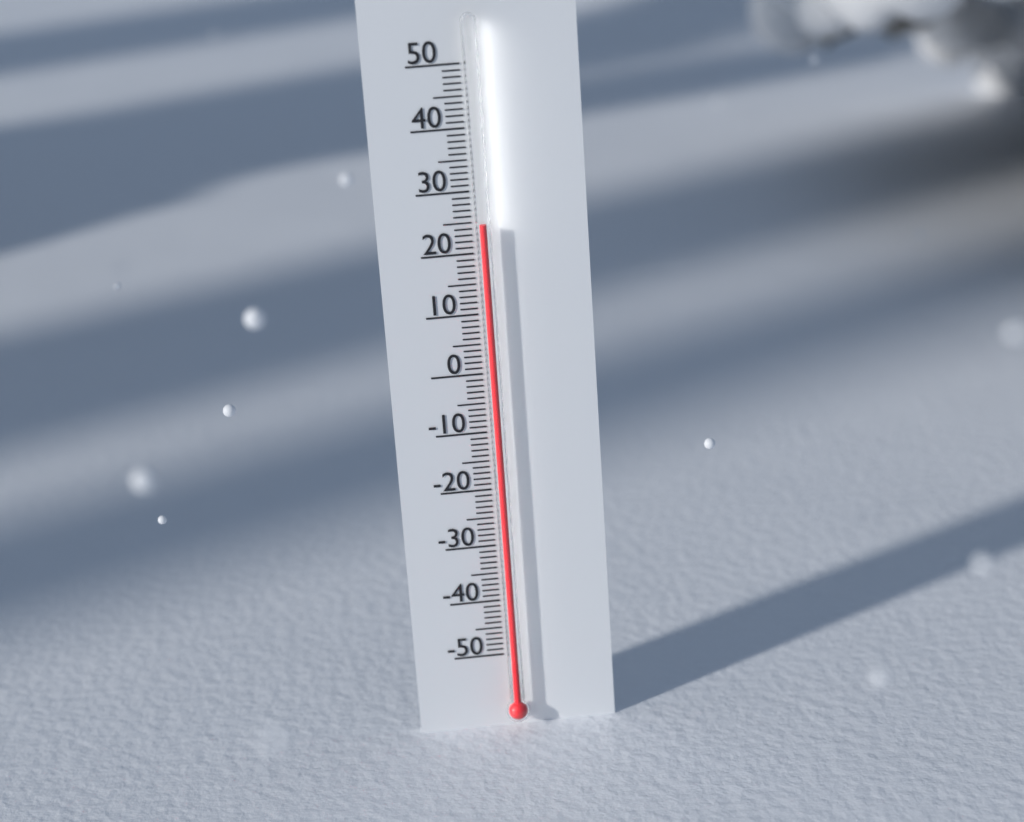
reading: 25 (no unit)
